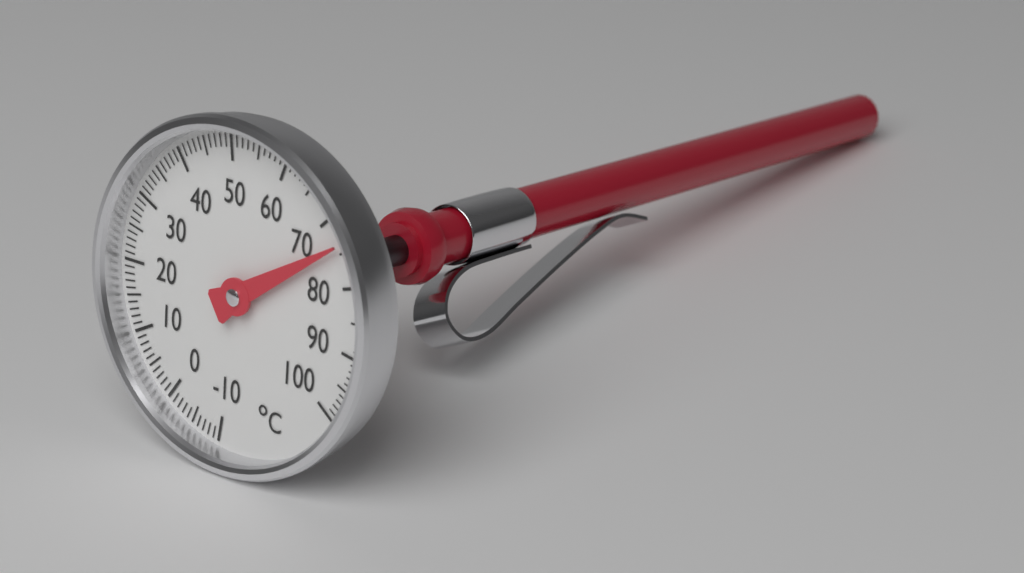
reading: 74 °C
